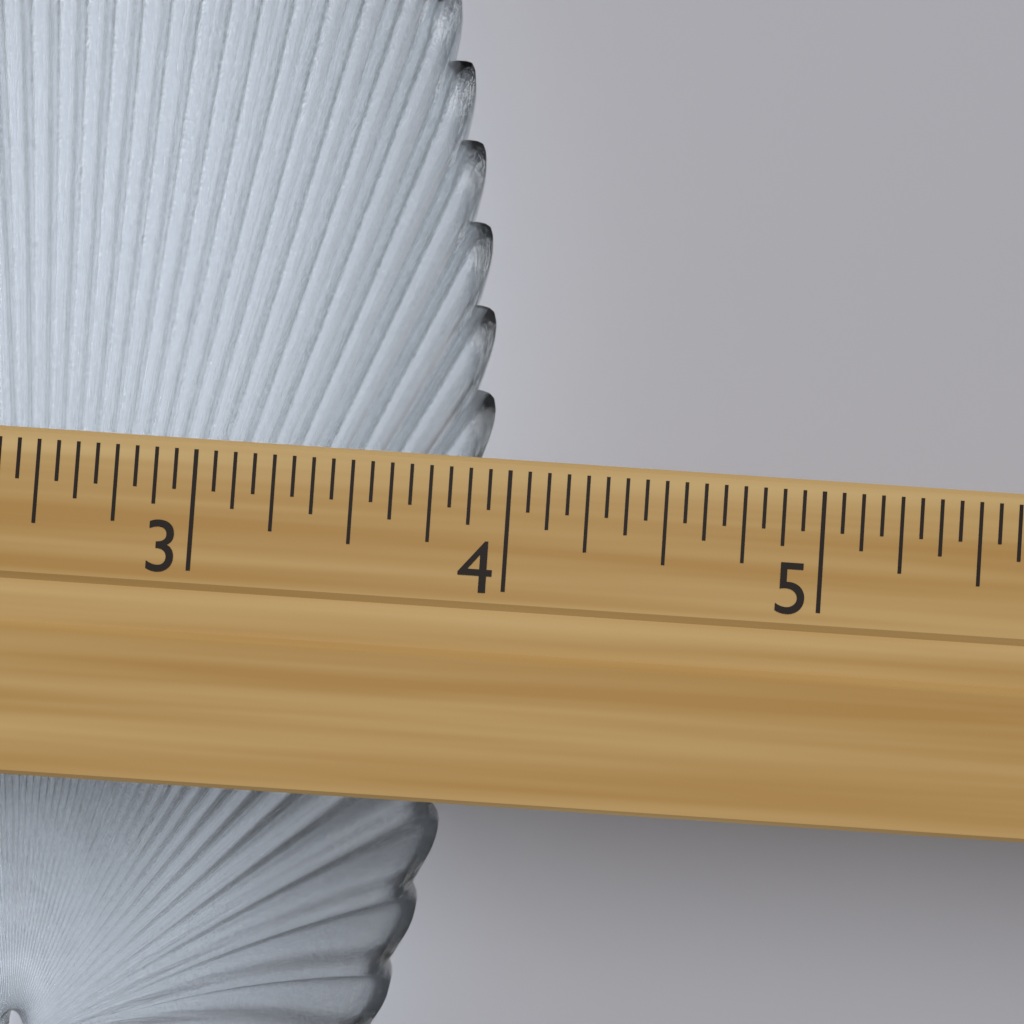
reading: 3.9375 in
